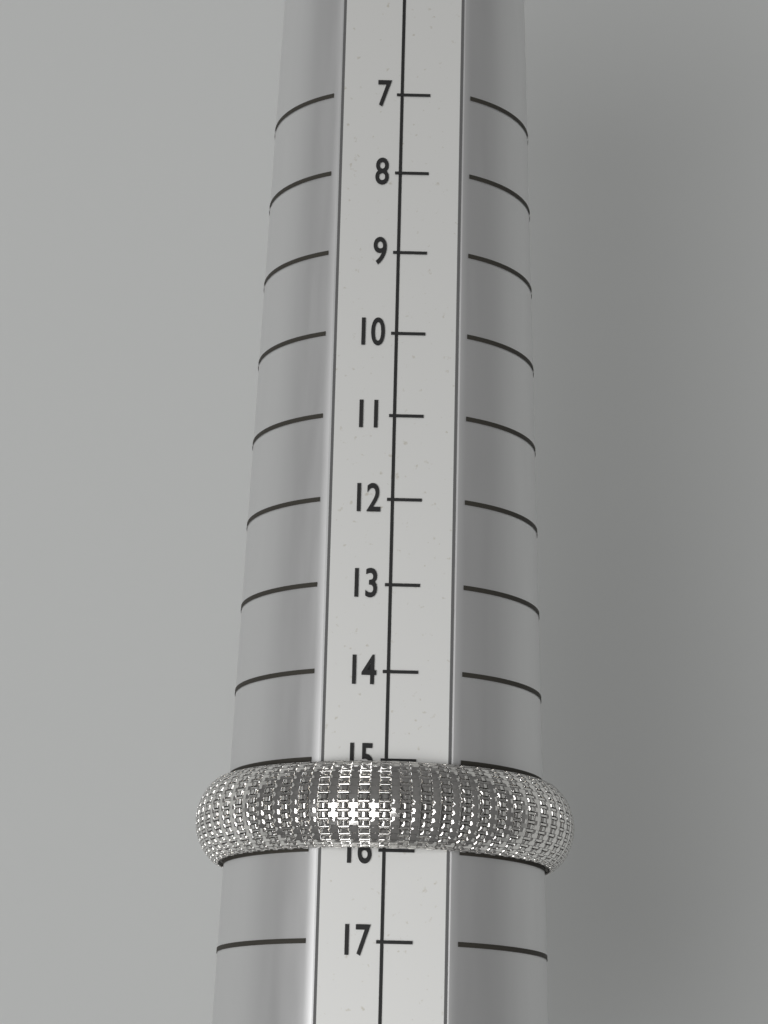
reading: 16 (no unit)
